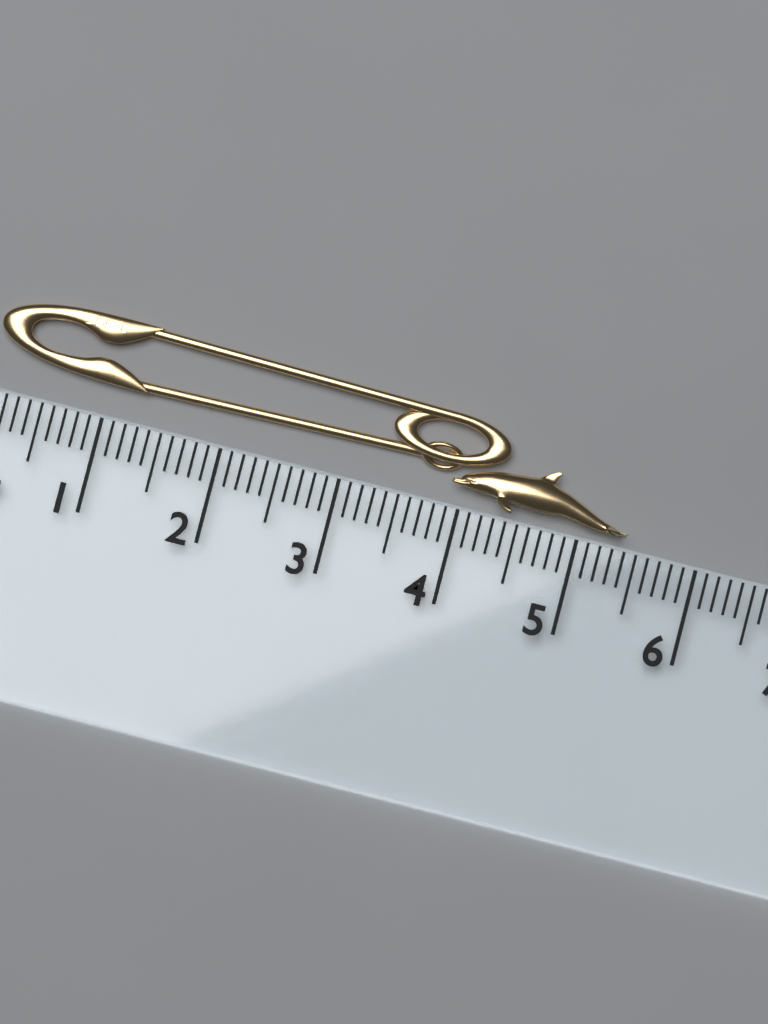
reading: 5.4 cm
